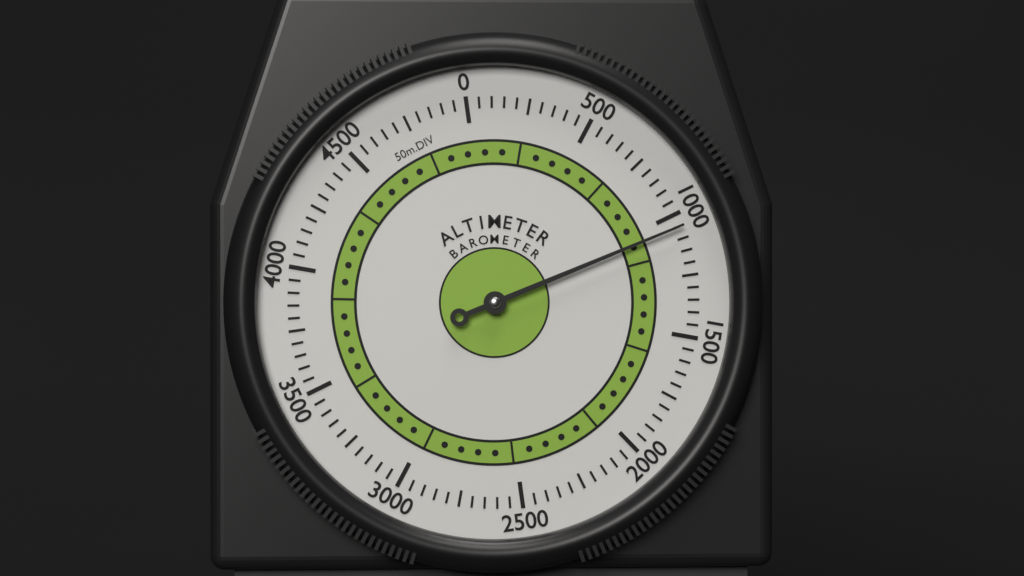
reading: 1050 m
